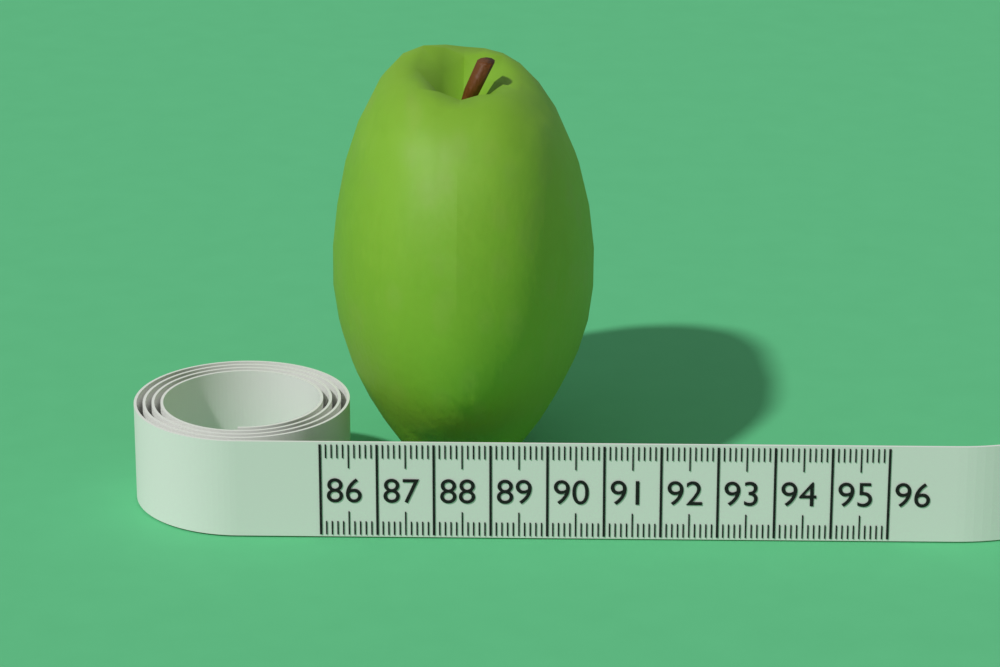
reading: 90.8 (no unit)
